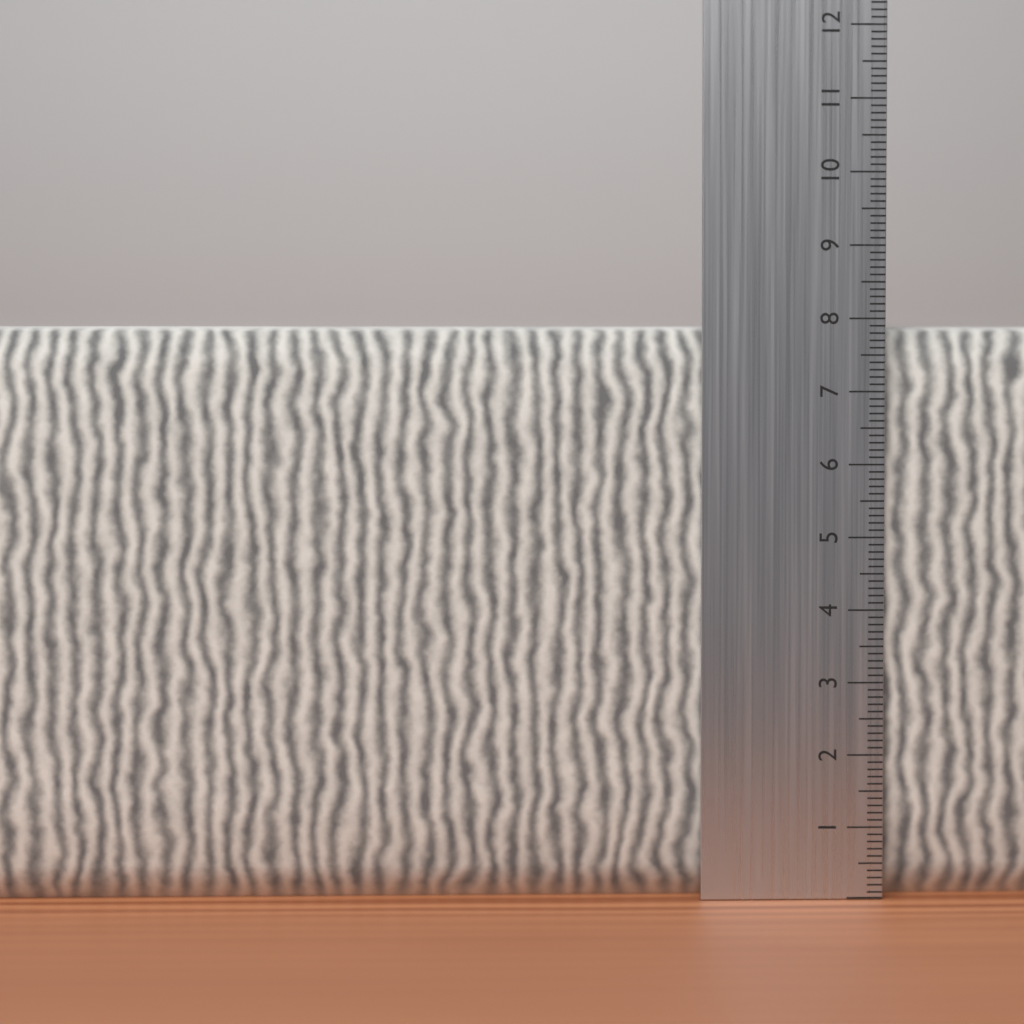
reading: 7.9 cm
